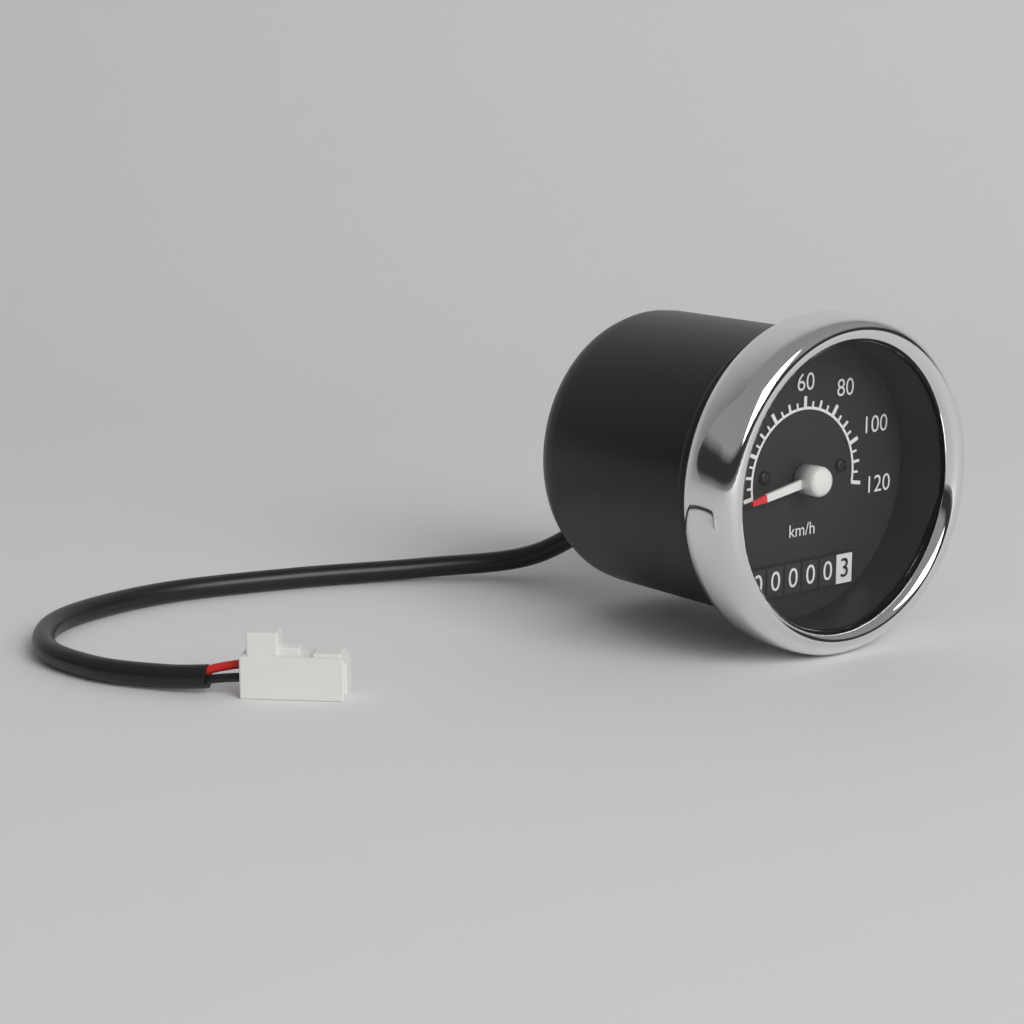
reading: 0 km/h
